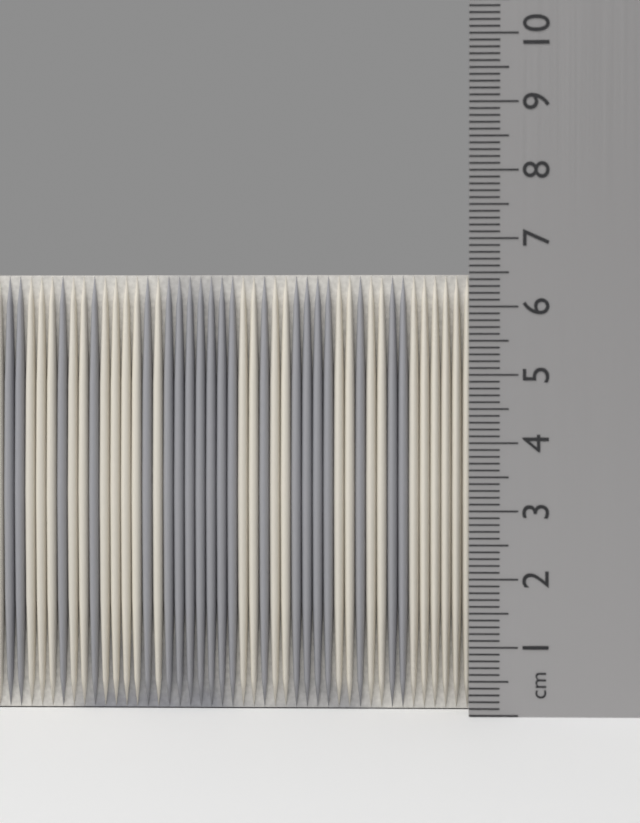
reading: 6.5 cm
